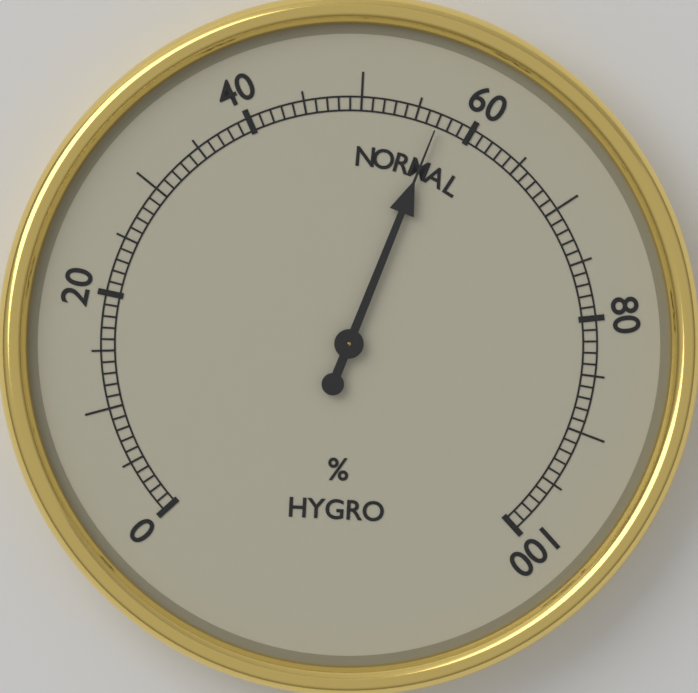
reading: 57 %
